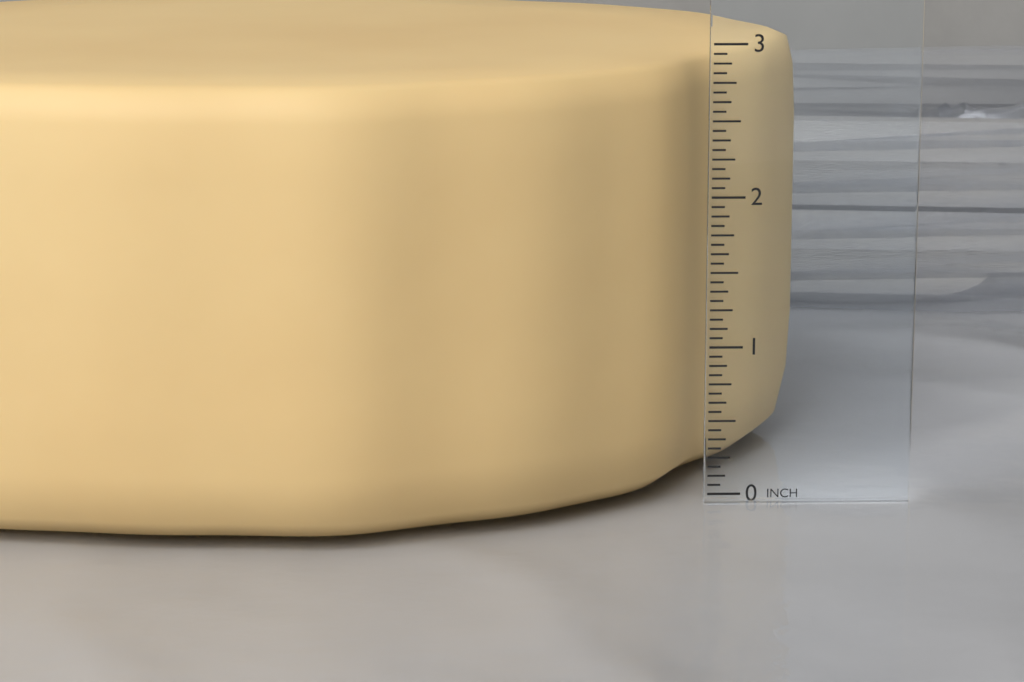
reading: 2.8750 in
